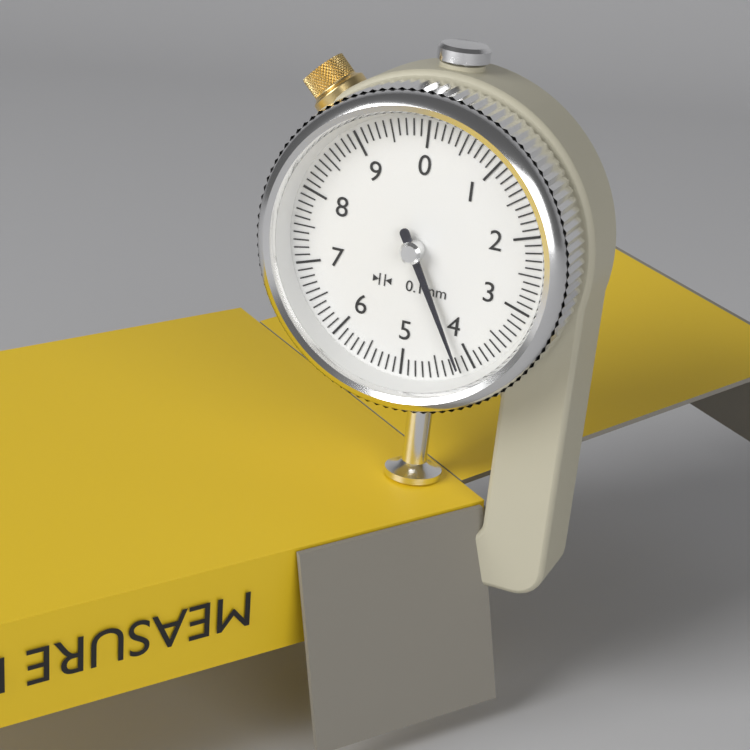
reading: 4.2 mm
